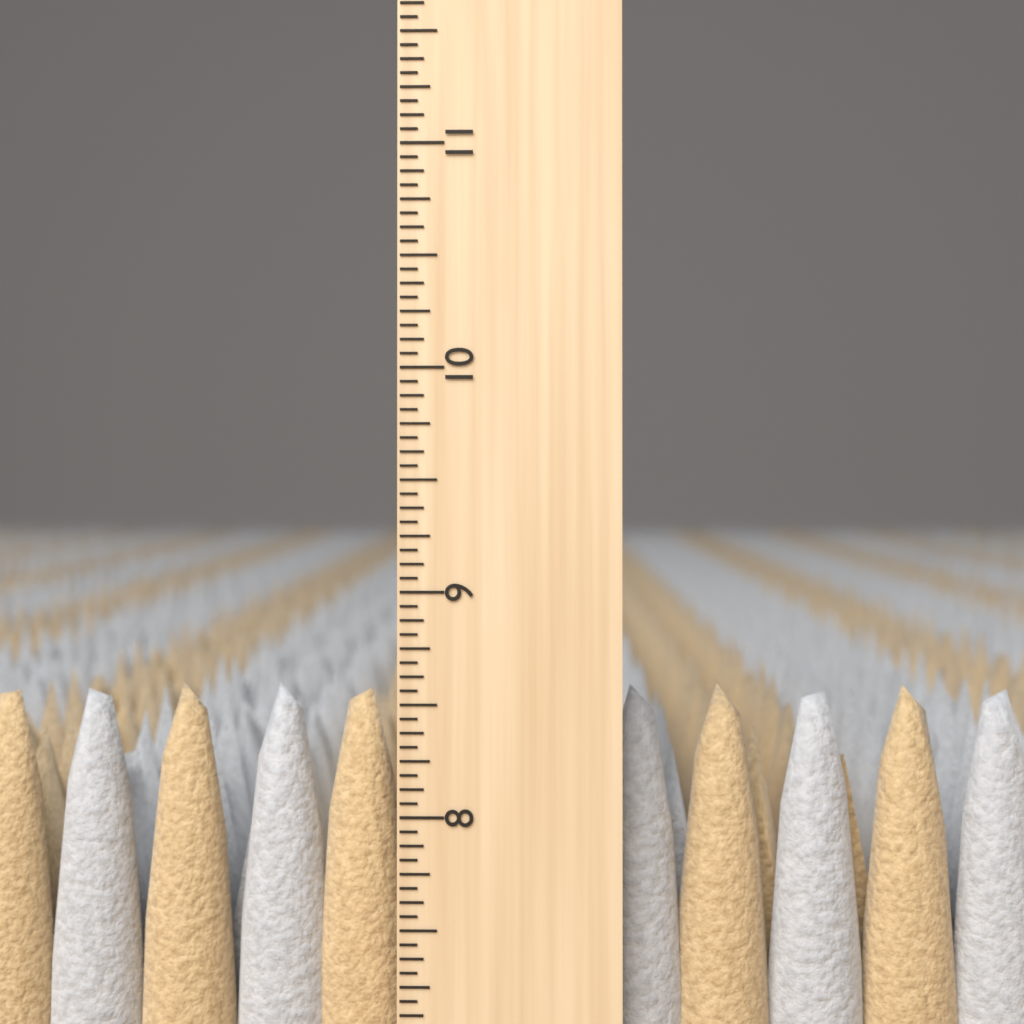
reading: 8.5625 inch
